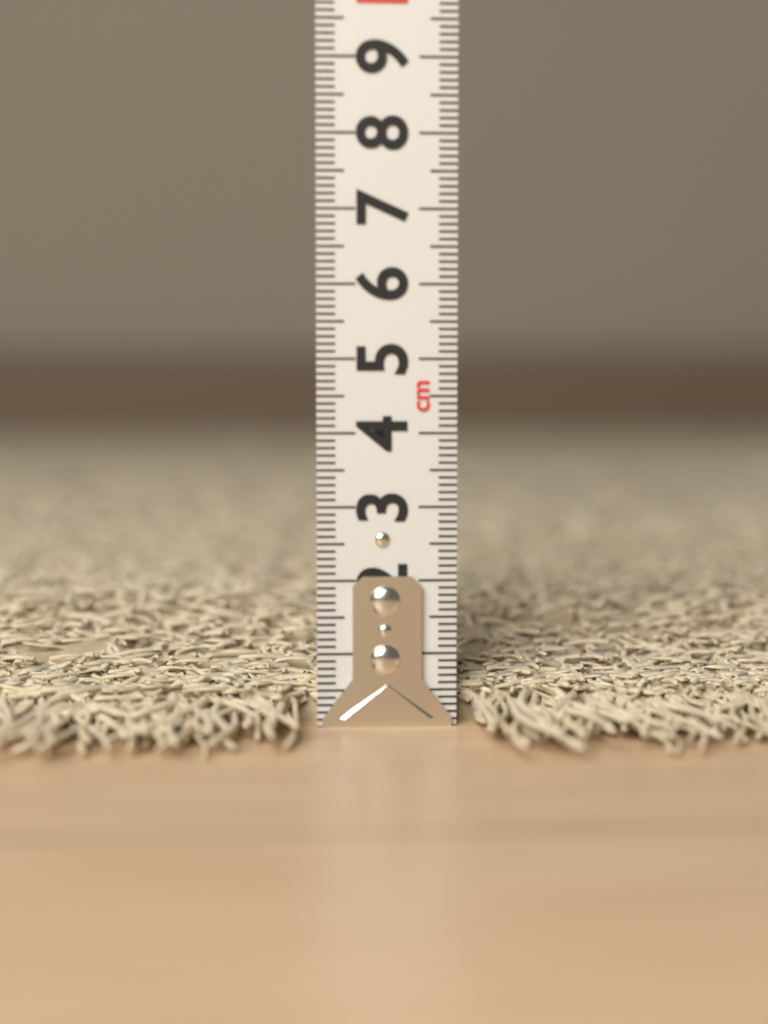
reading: 1.5 cm
